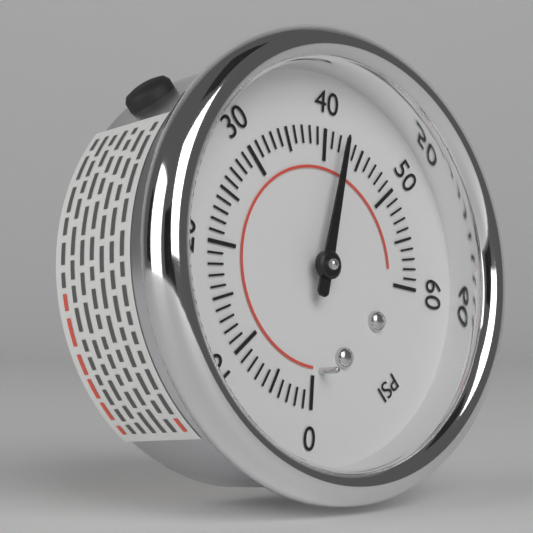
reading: 42 psi
